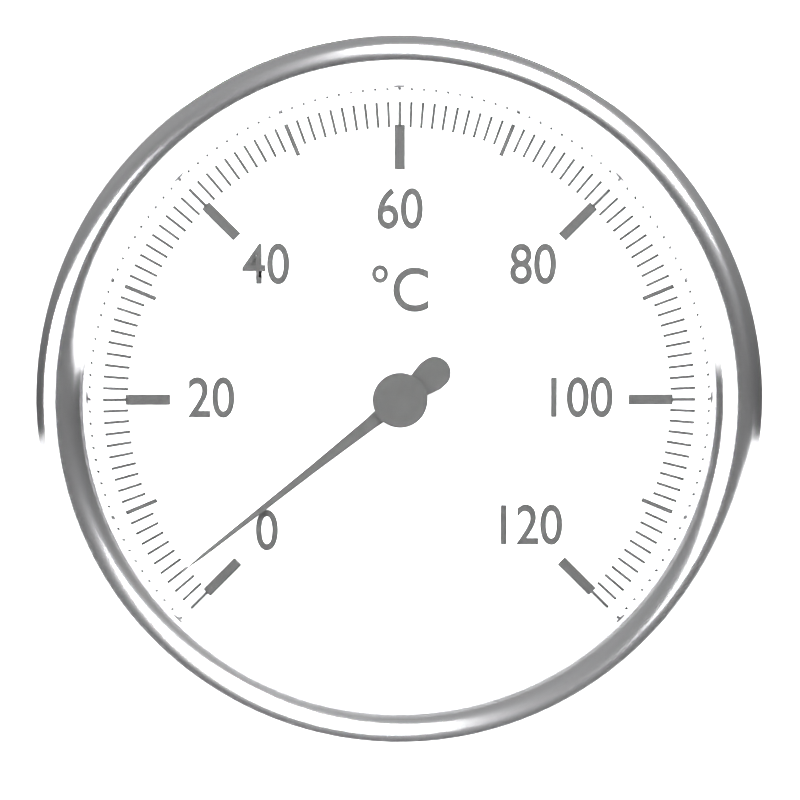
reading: 3 °C
